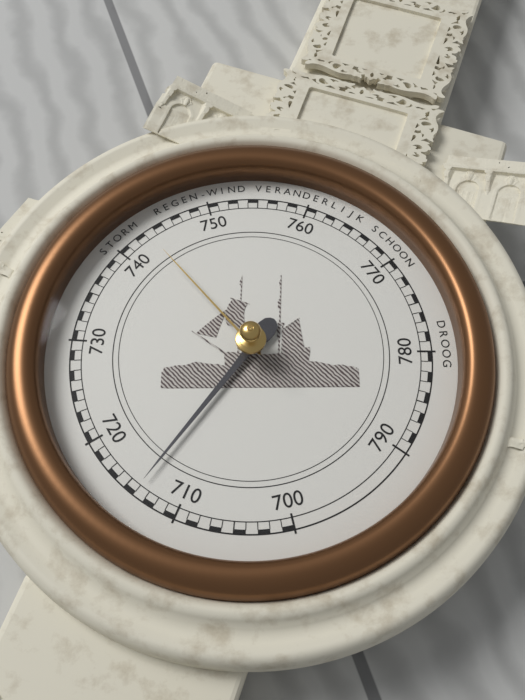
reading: 714 mmHg
